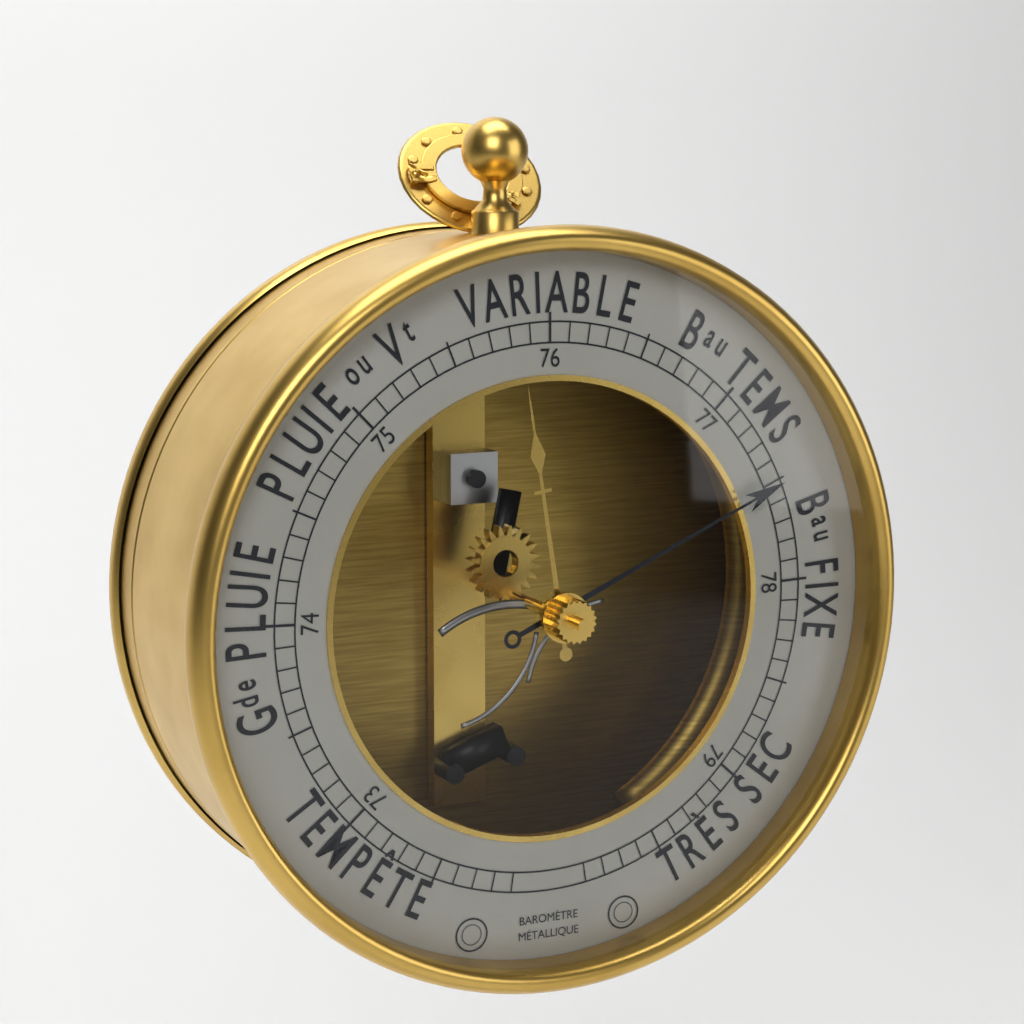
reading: 77.5 (no unit)
